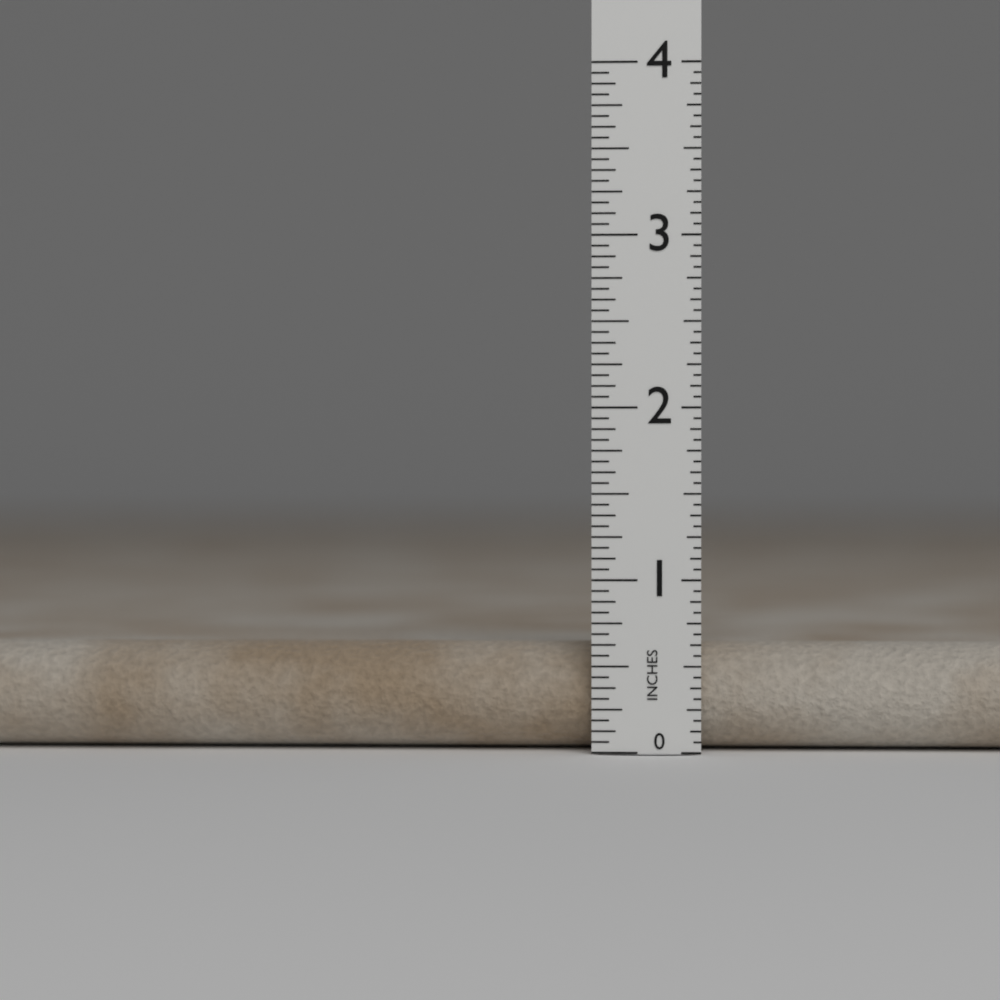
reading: 0.6250 in
